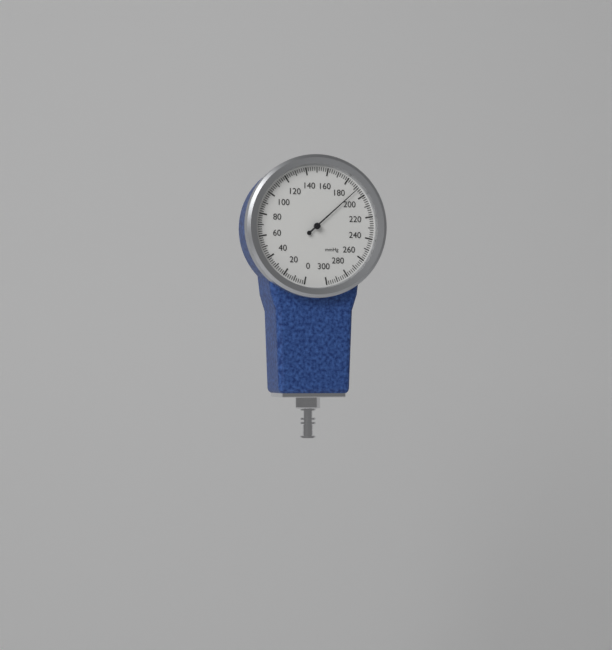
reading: 192 mmHg
